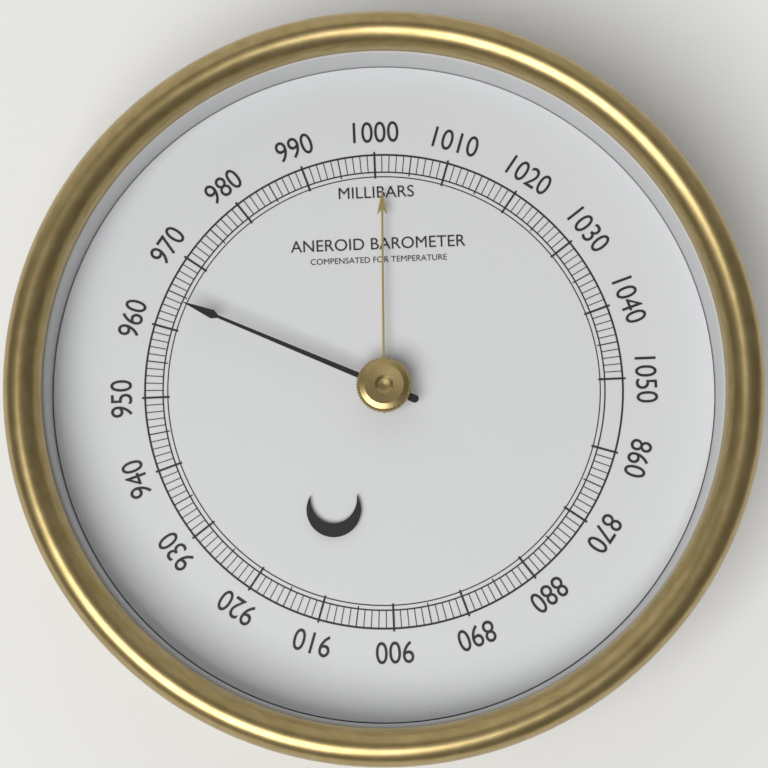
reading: 964 mbar
